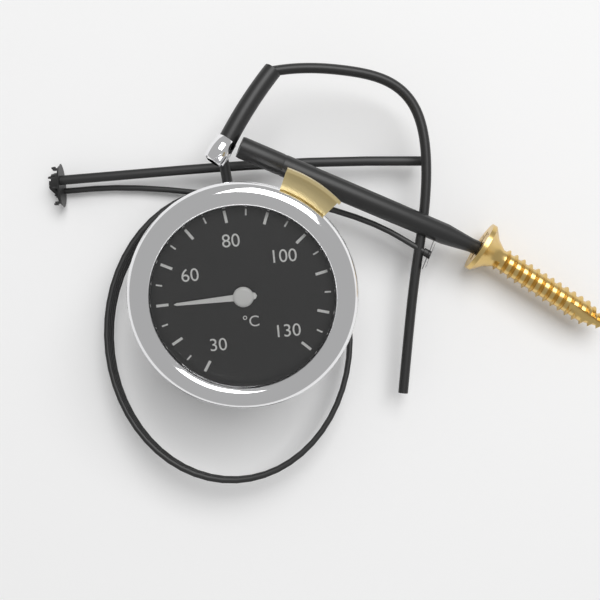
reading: 50 °C
